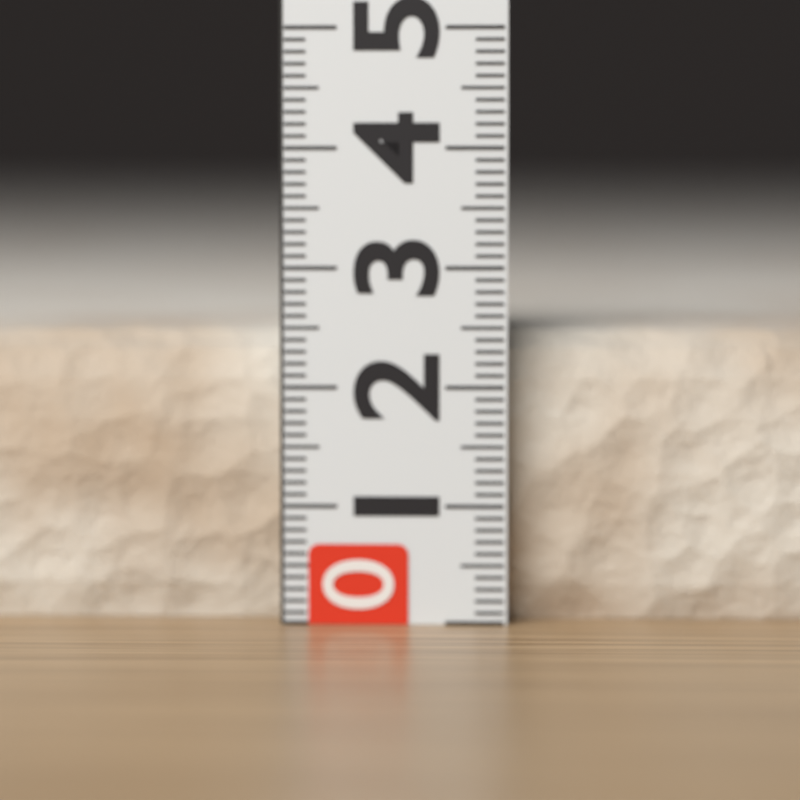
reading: 2.5 (no unit)
